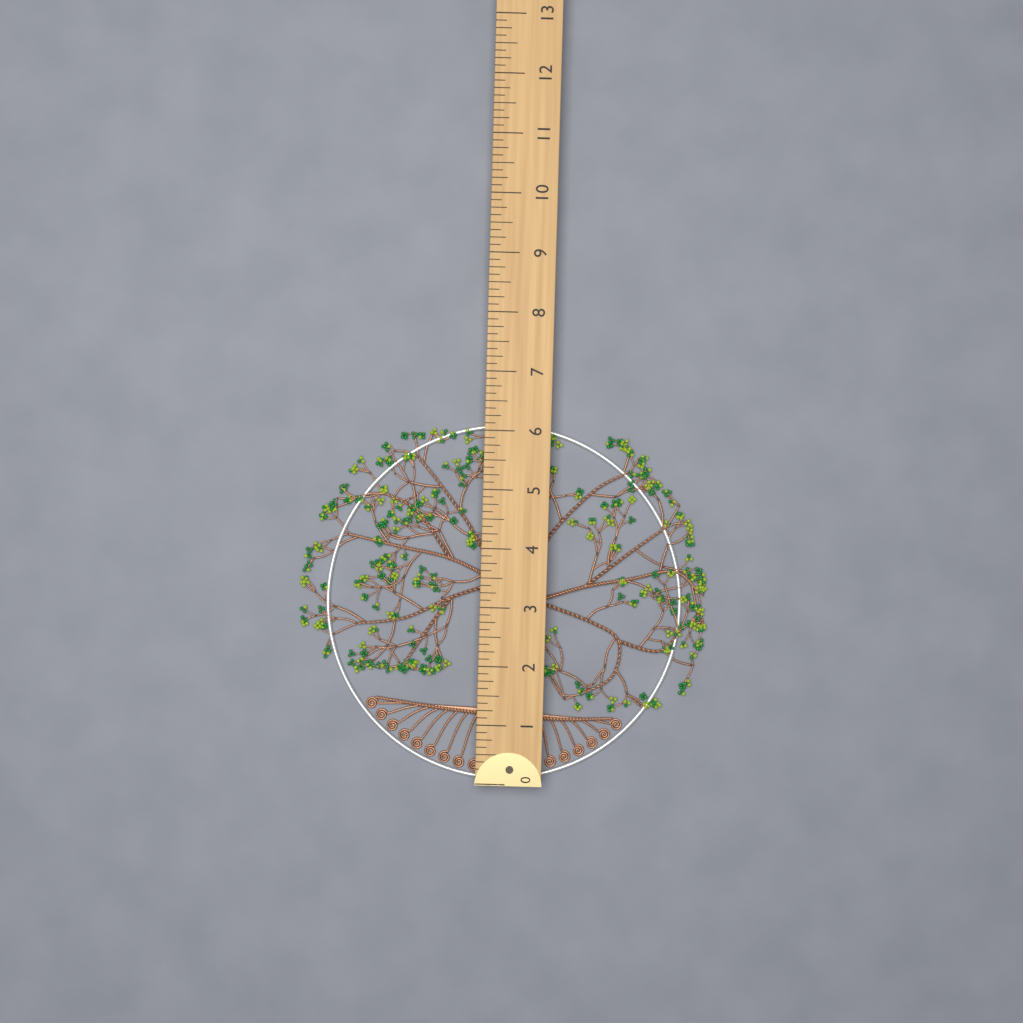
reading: 6.125 (no unit)
